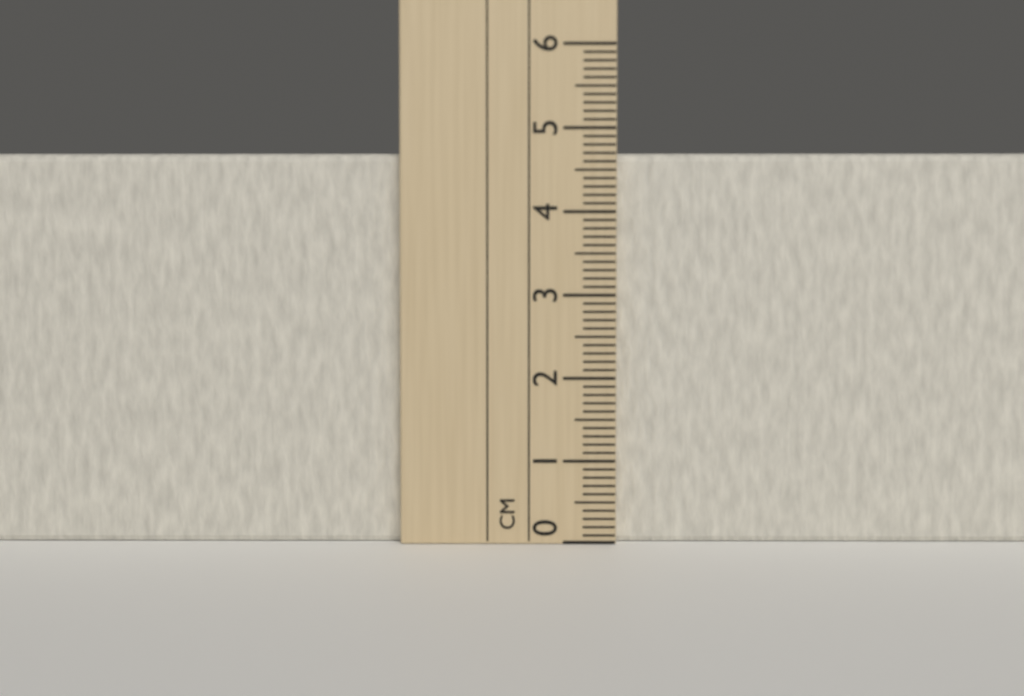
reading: 4.7 cm
